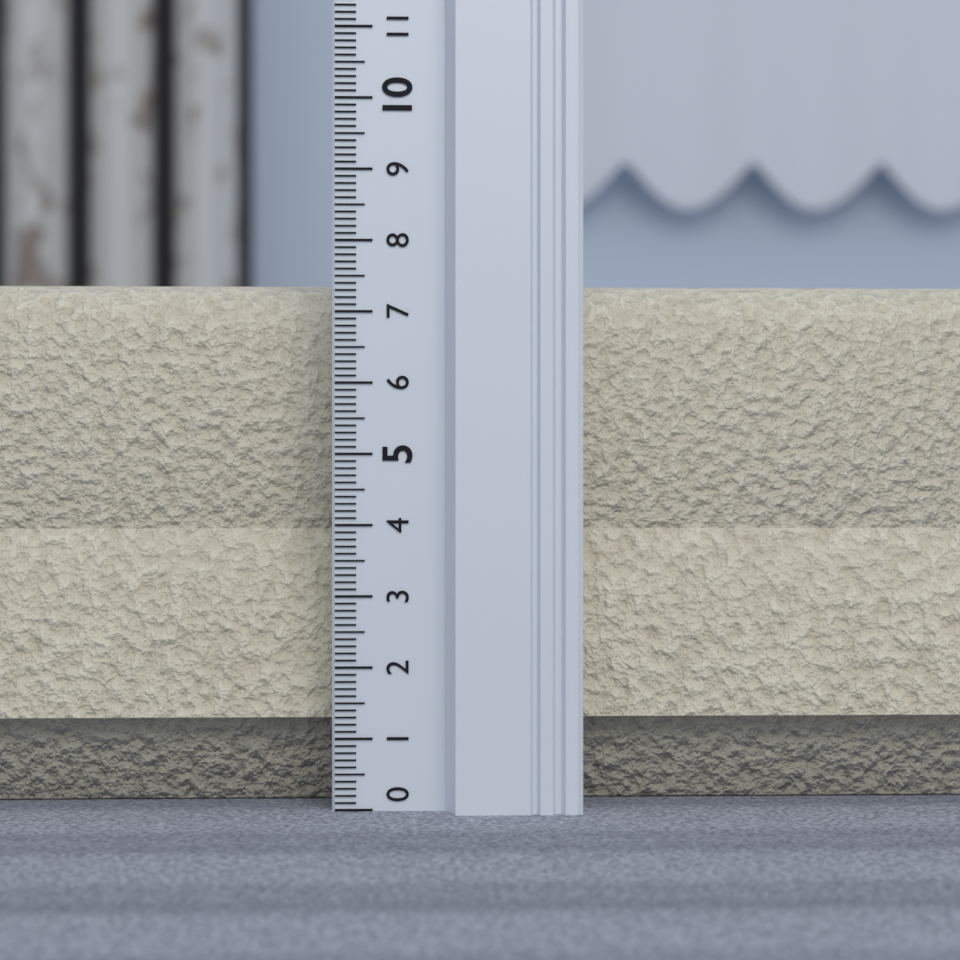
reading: 7.5 (no unit)
